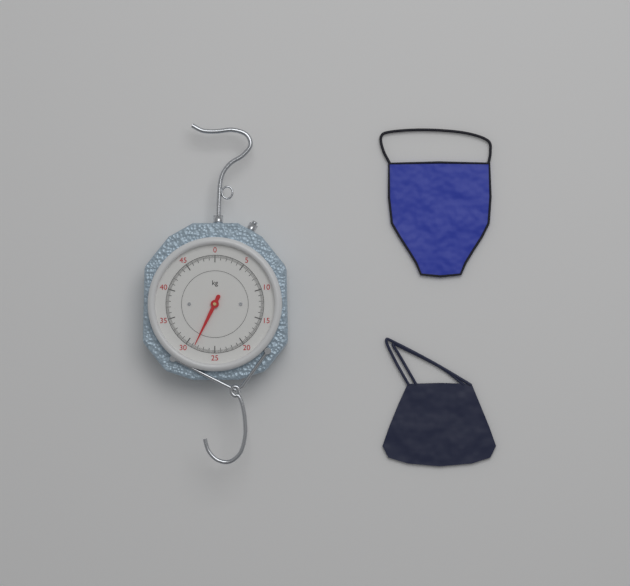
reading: 28.6 kg
